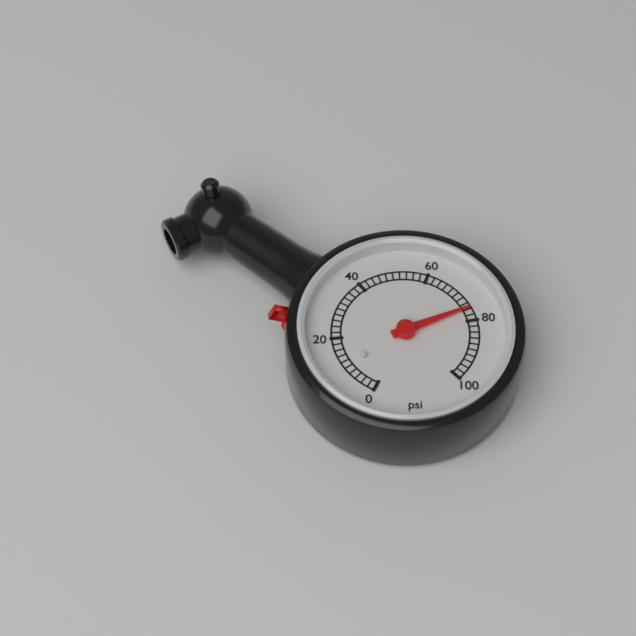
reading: 76 psi
